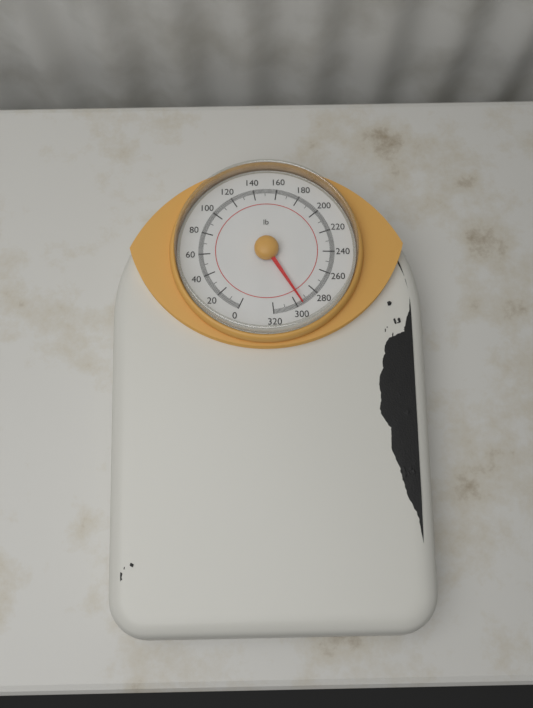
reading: 295 lb
